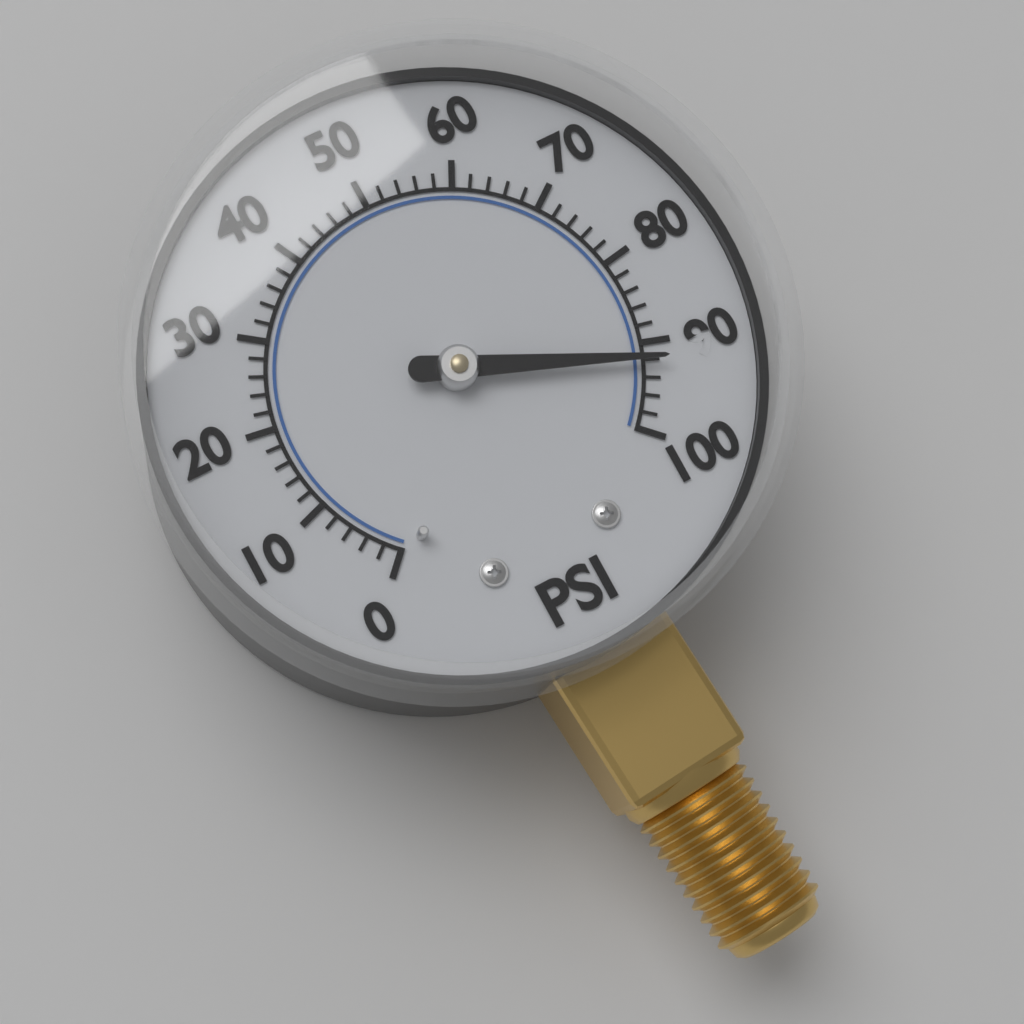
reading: 92 psi
